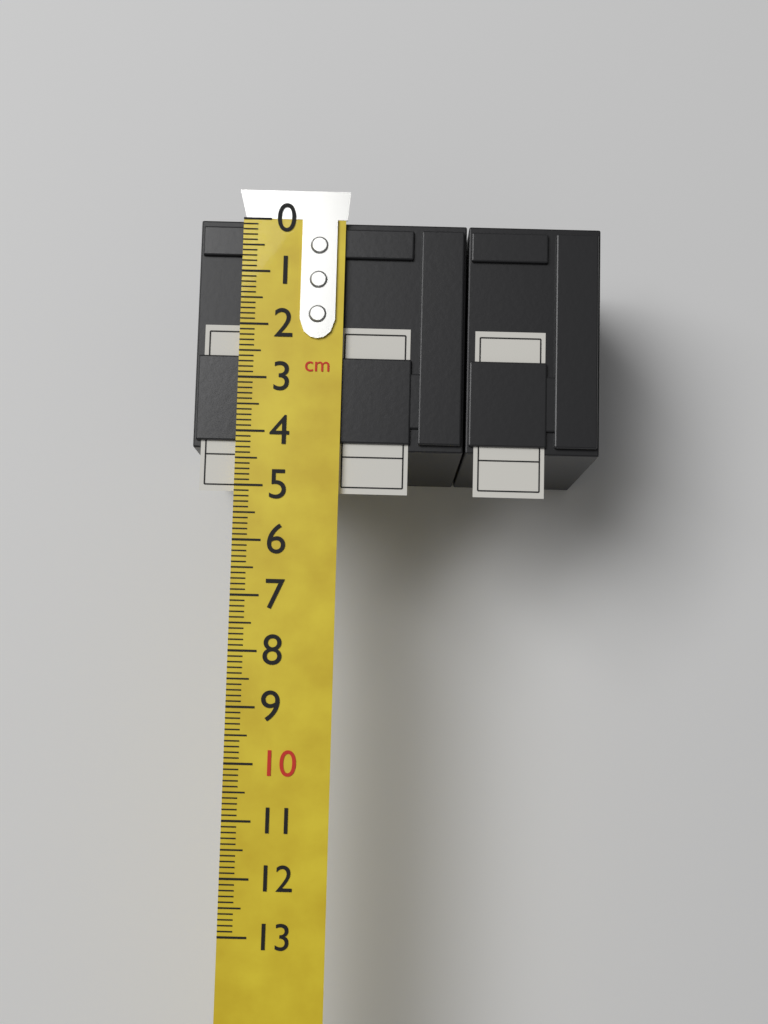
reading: 4.3 cm
